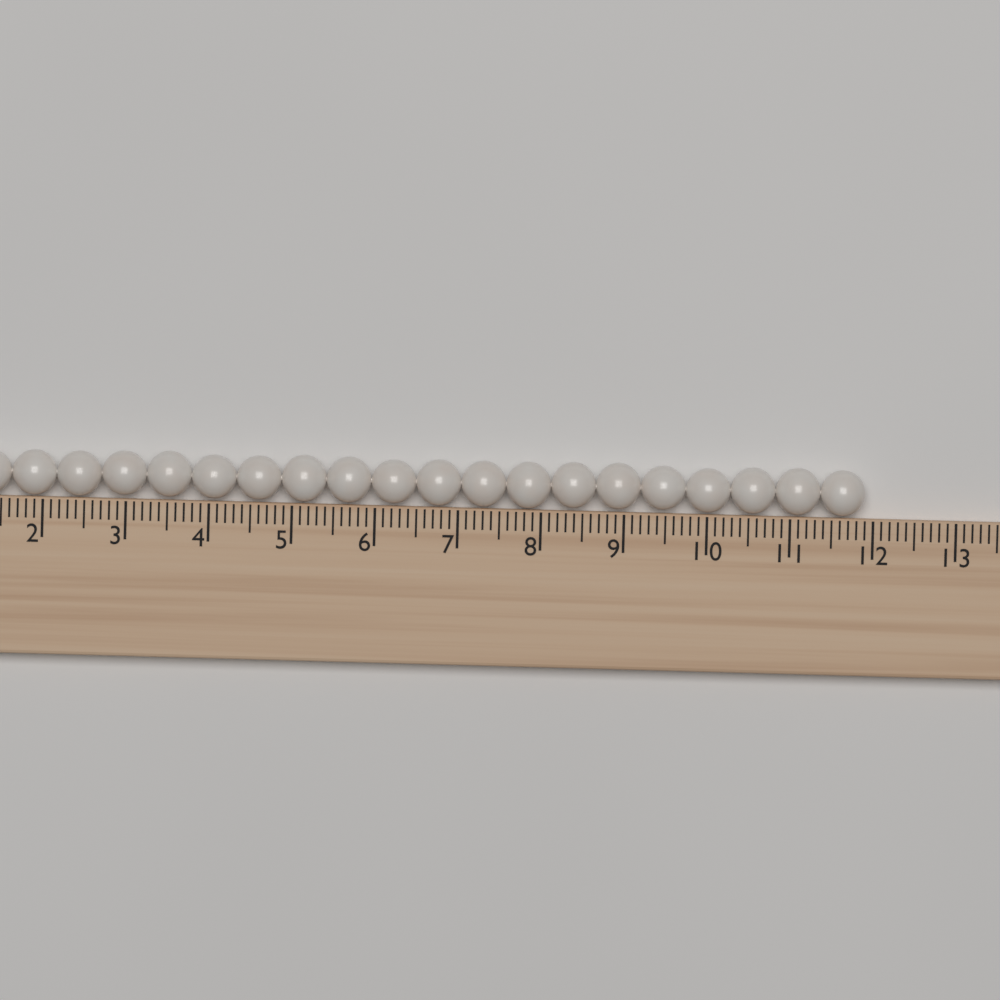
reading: 11.9 (no unit)
